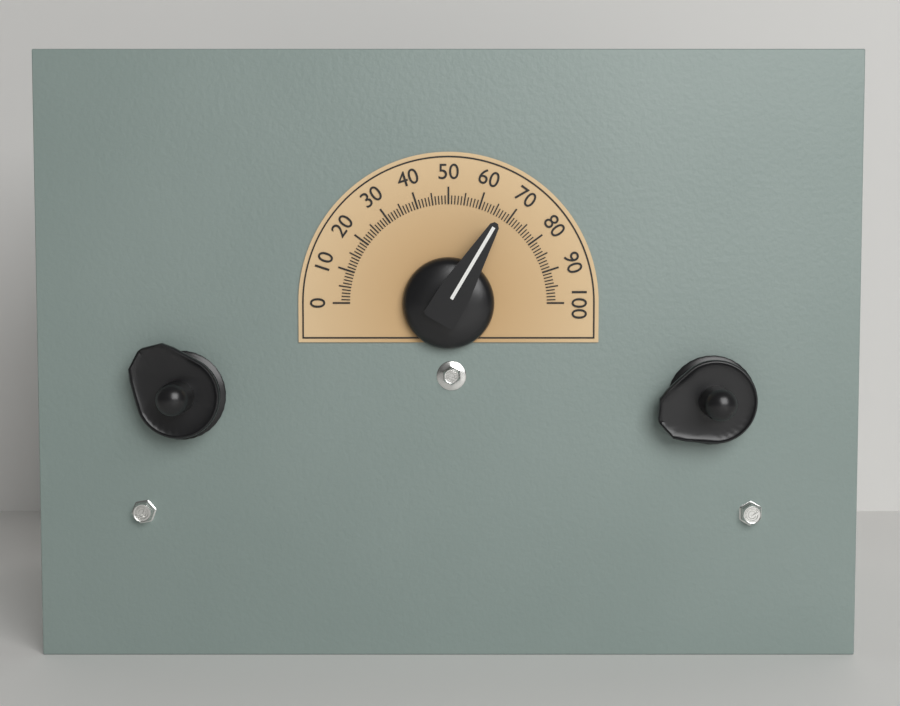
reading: 67 (no unit)
